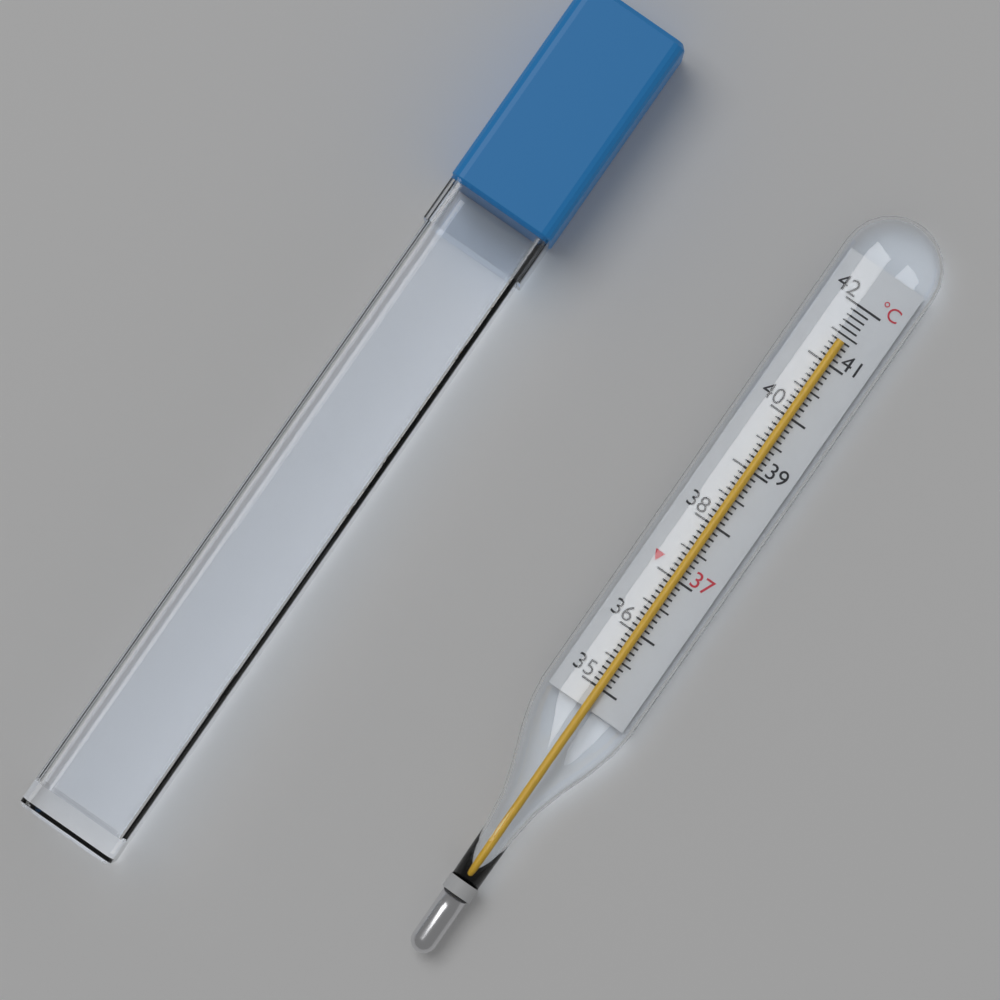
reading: 41.4 °C
